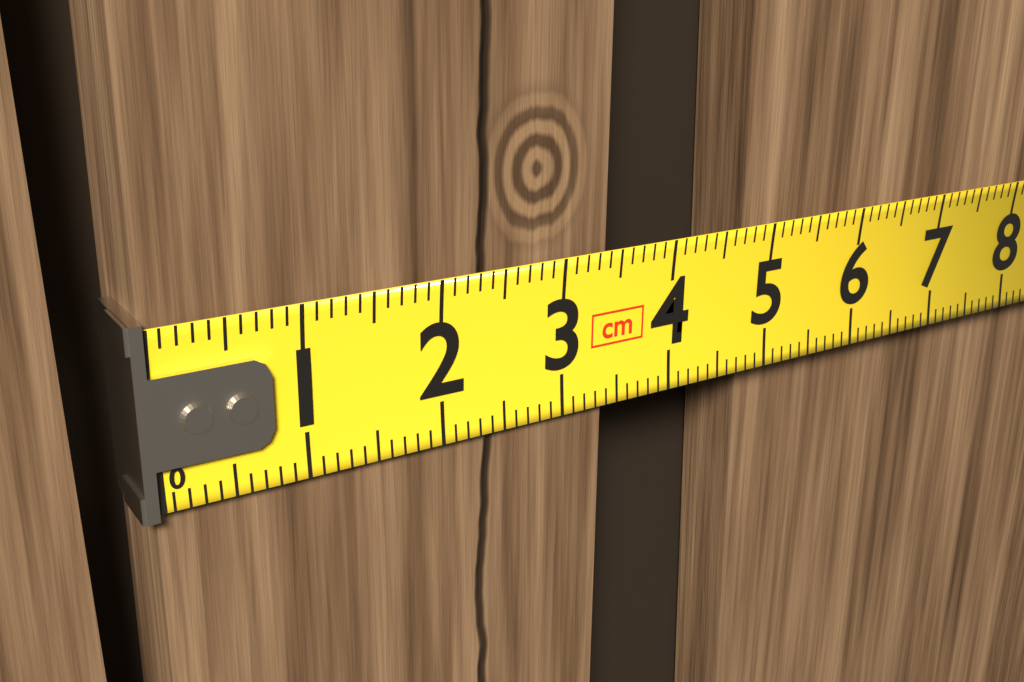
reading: 3.4 cm
